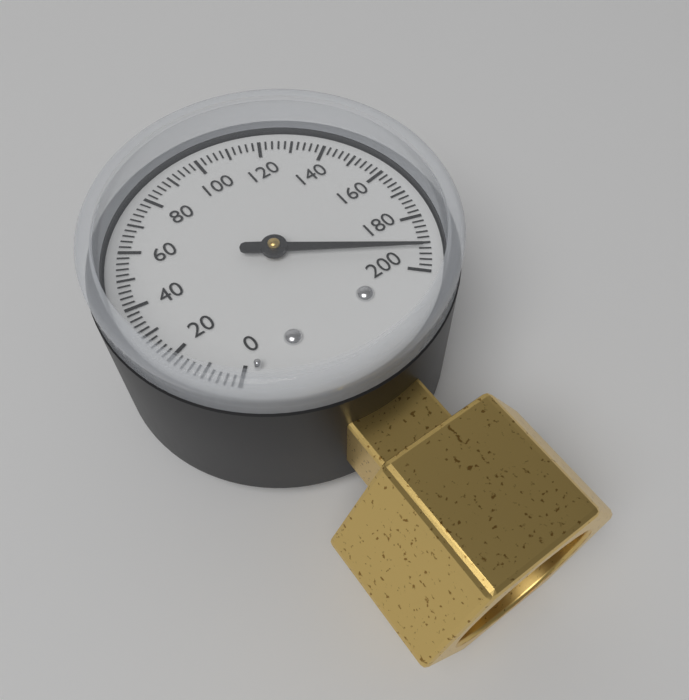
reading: 192 (no unit)
